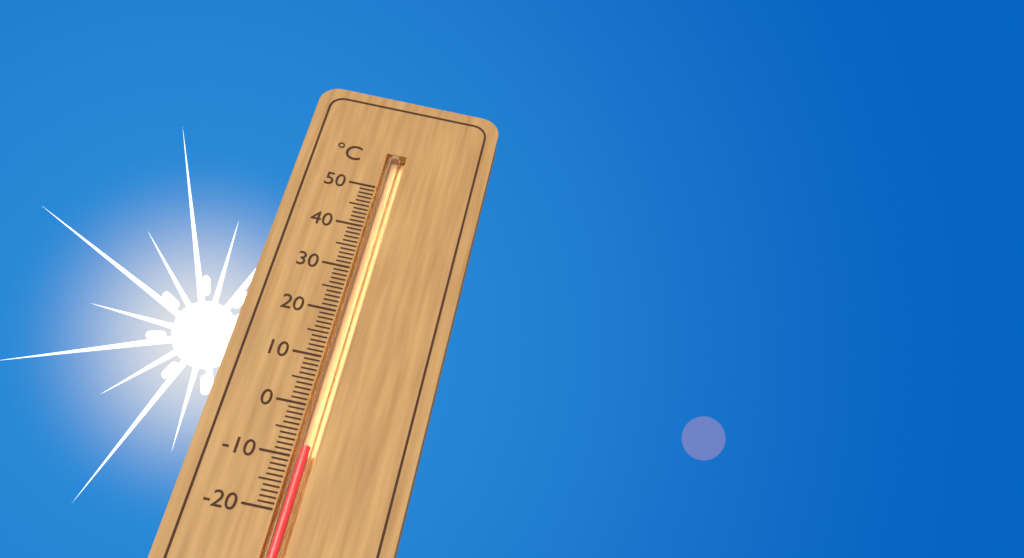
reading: -8 °C
